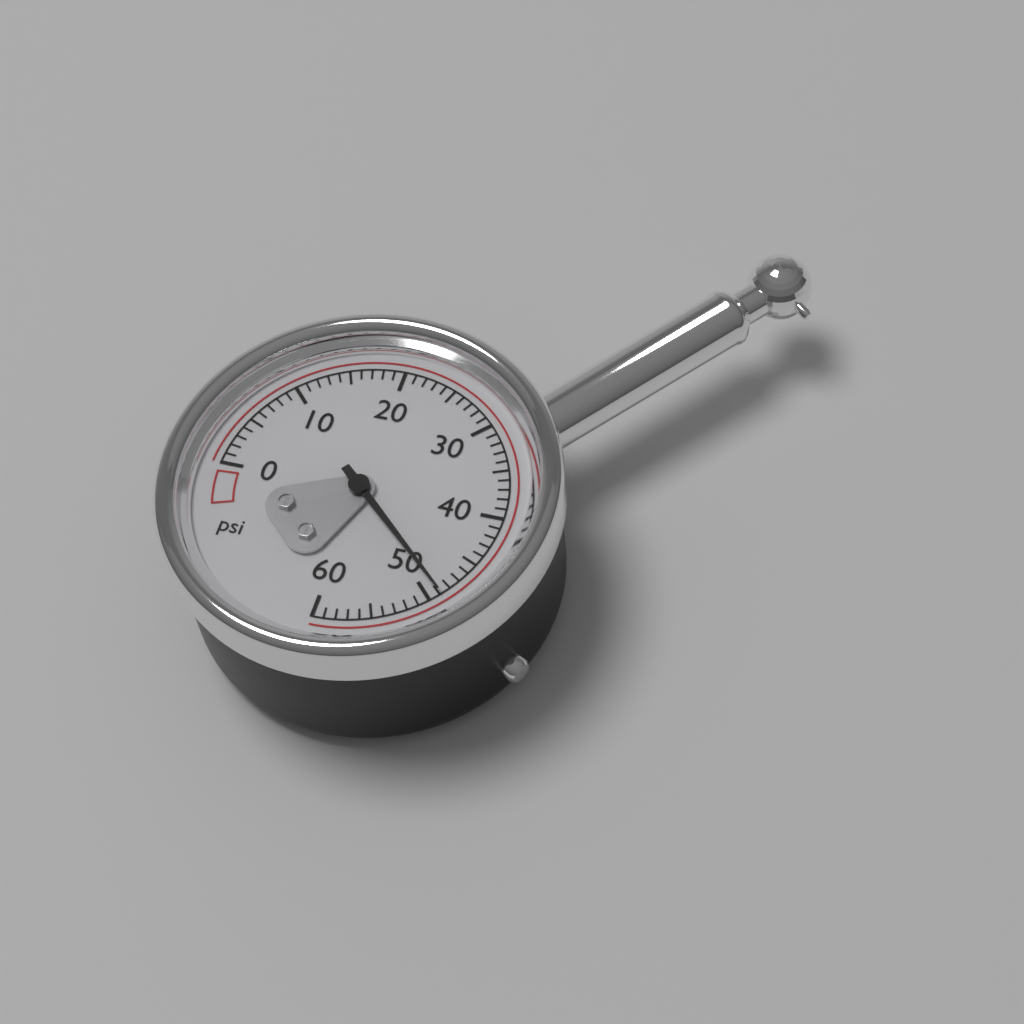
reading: 49 psi
